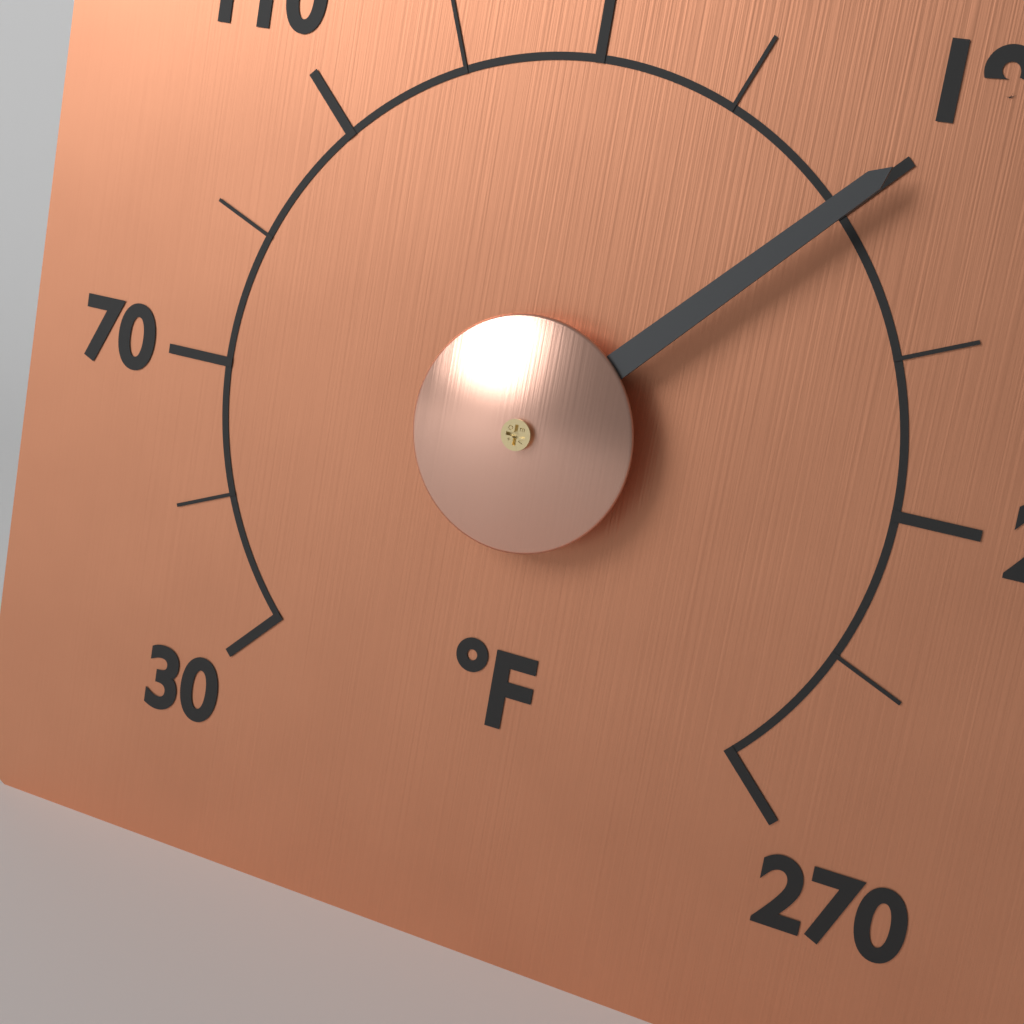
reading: 190 °F
